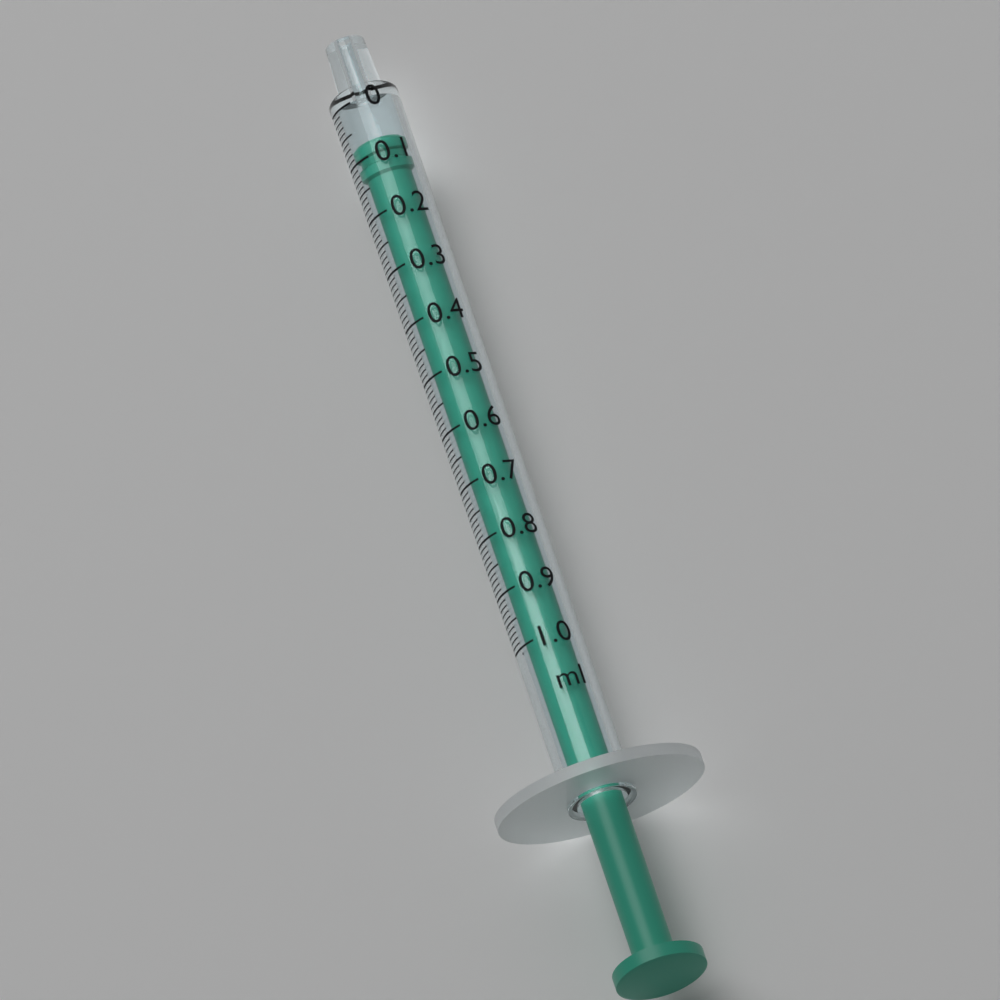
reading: 0.07 ml
